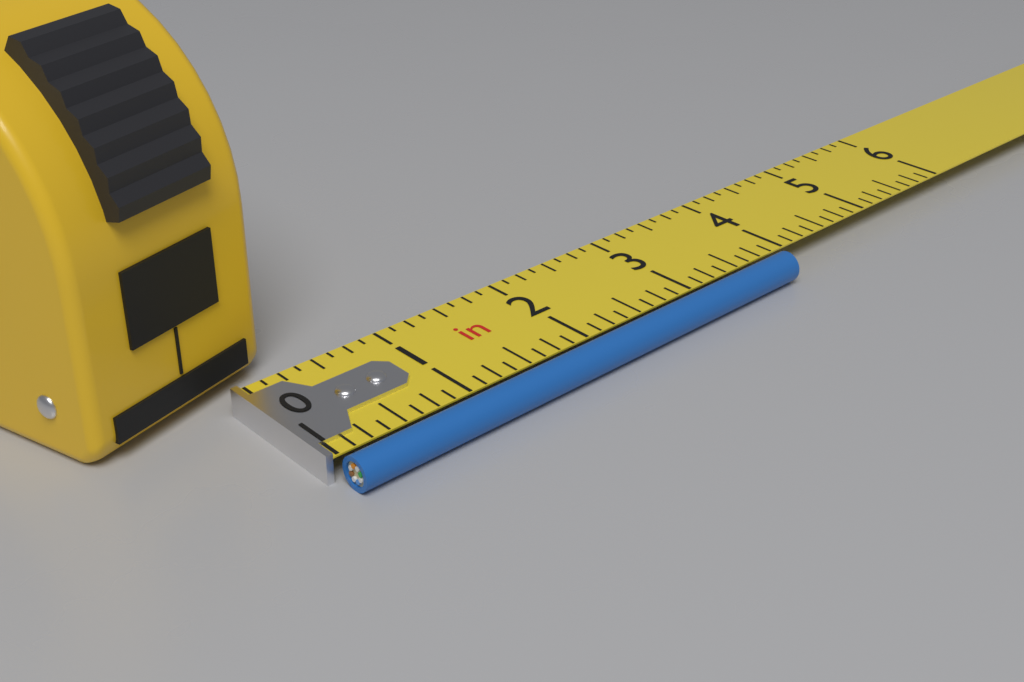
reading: 3.875 in
